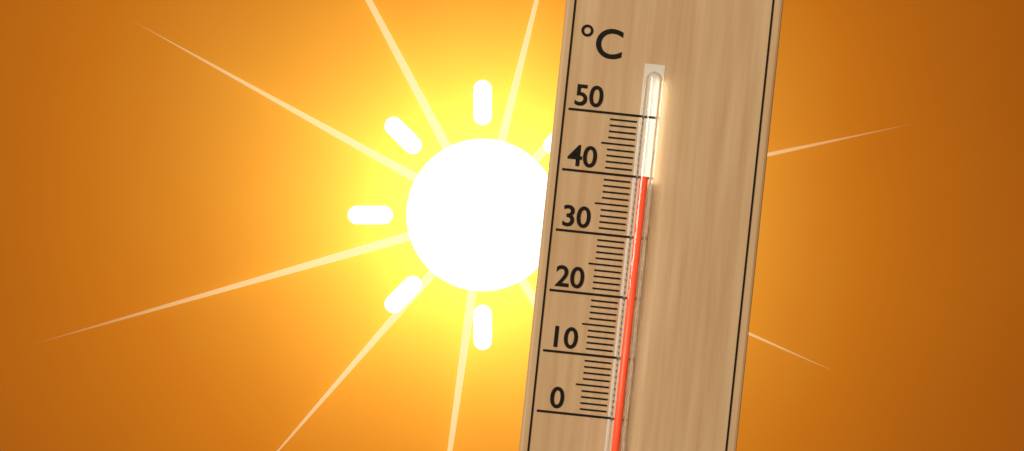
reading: 40 °C
